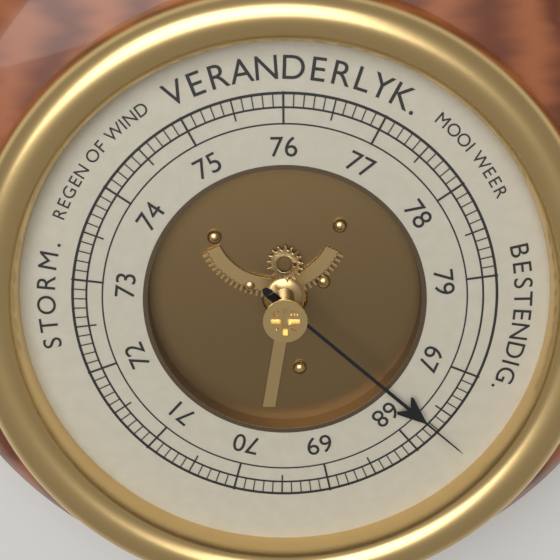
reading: 67.7 (no unit)
